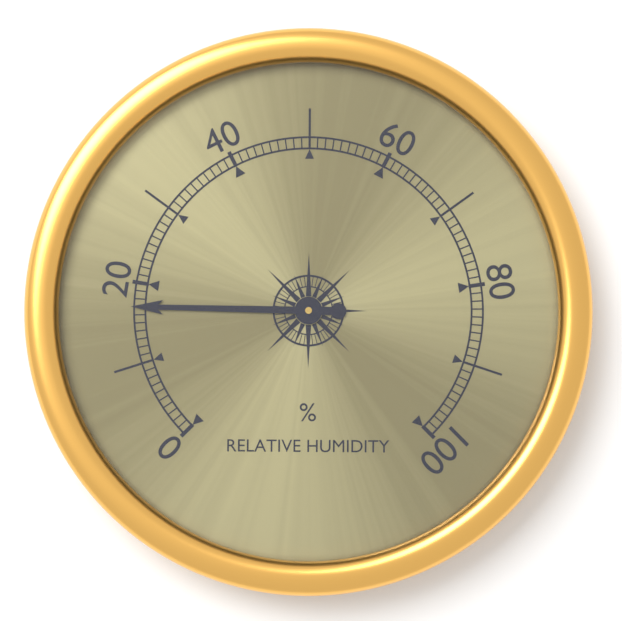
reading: 17 %
